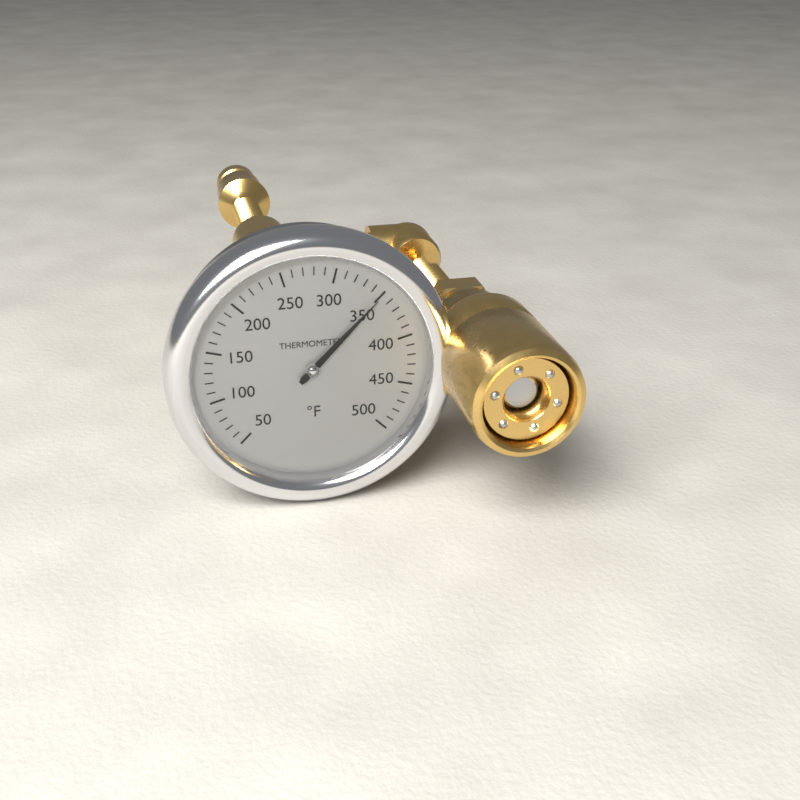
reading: 350 °F
